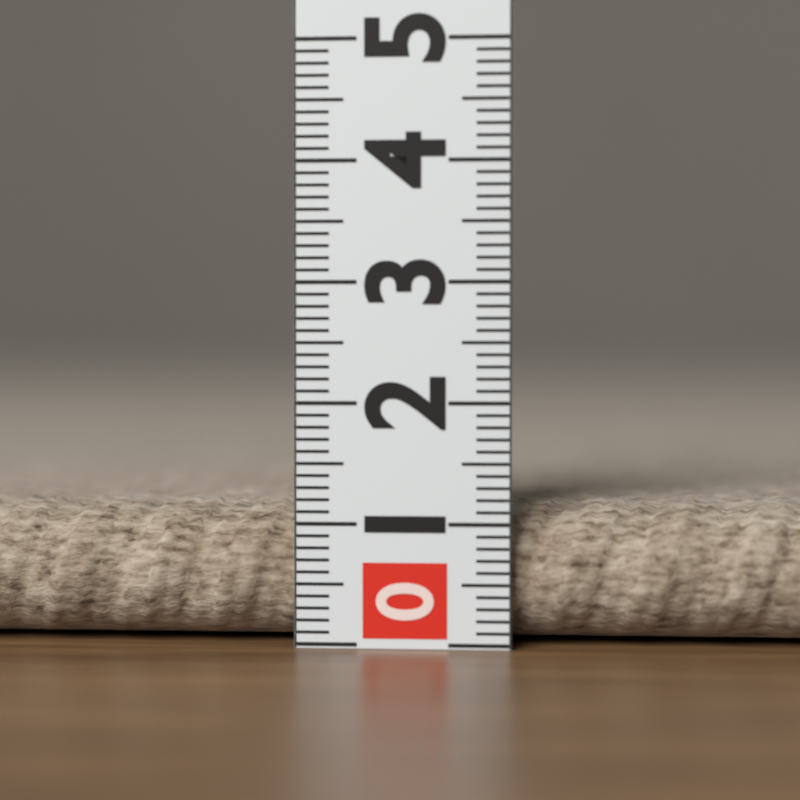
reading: 1.2 (no unit)
